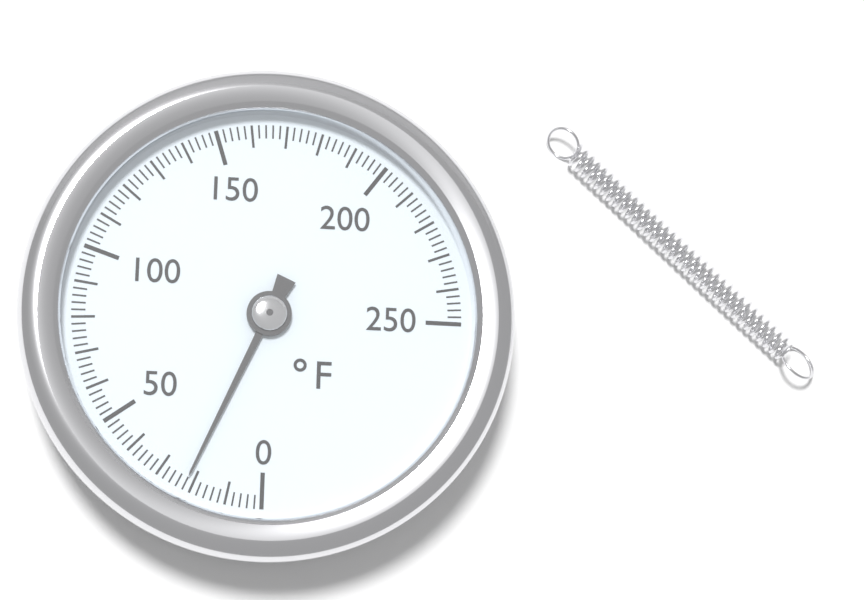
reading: 22 °F
